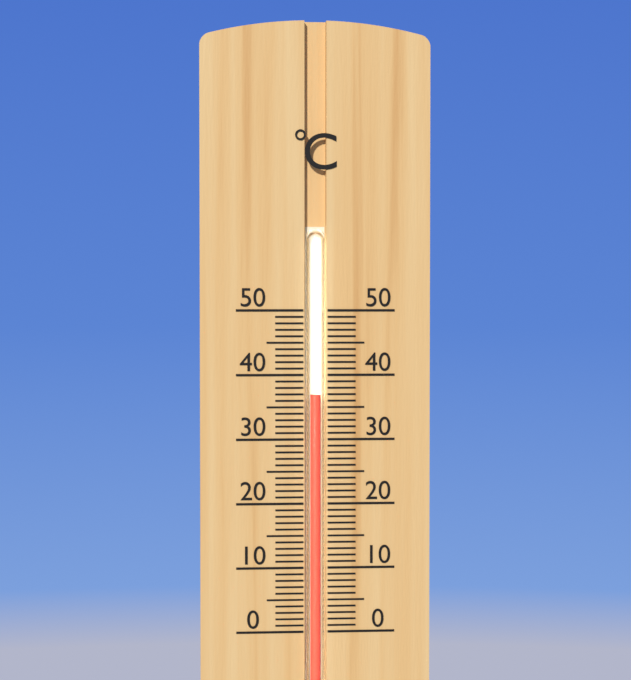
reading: 37 °C
